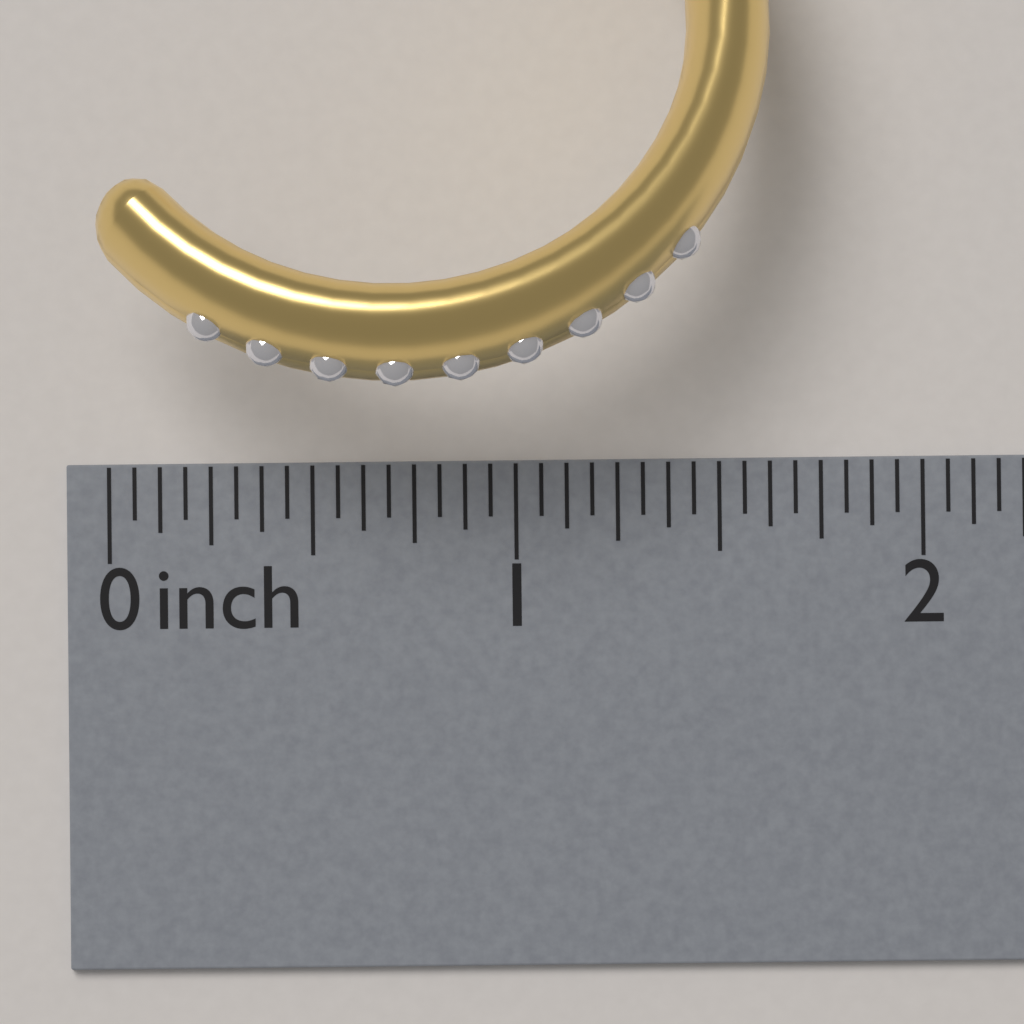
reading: 1.6250 inch
